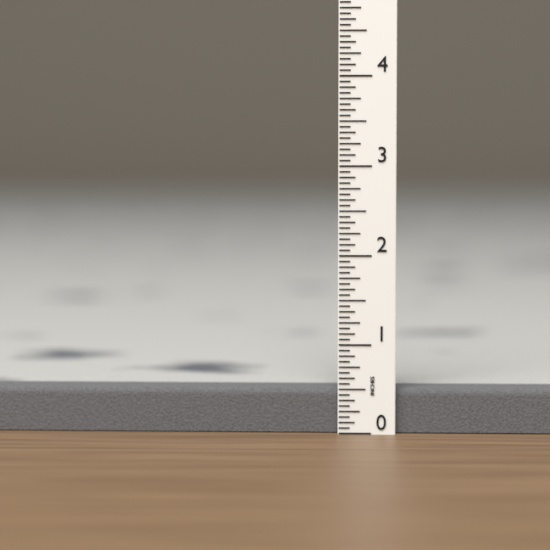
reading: 0.5000 in
